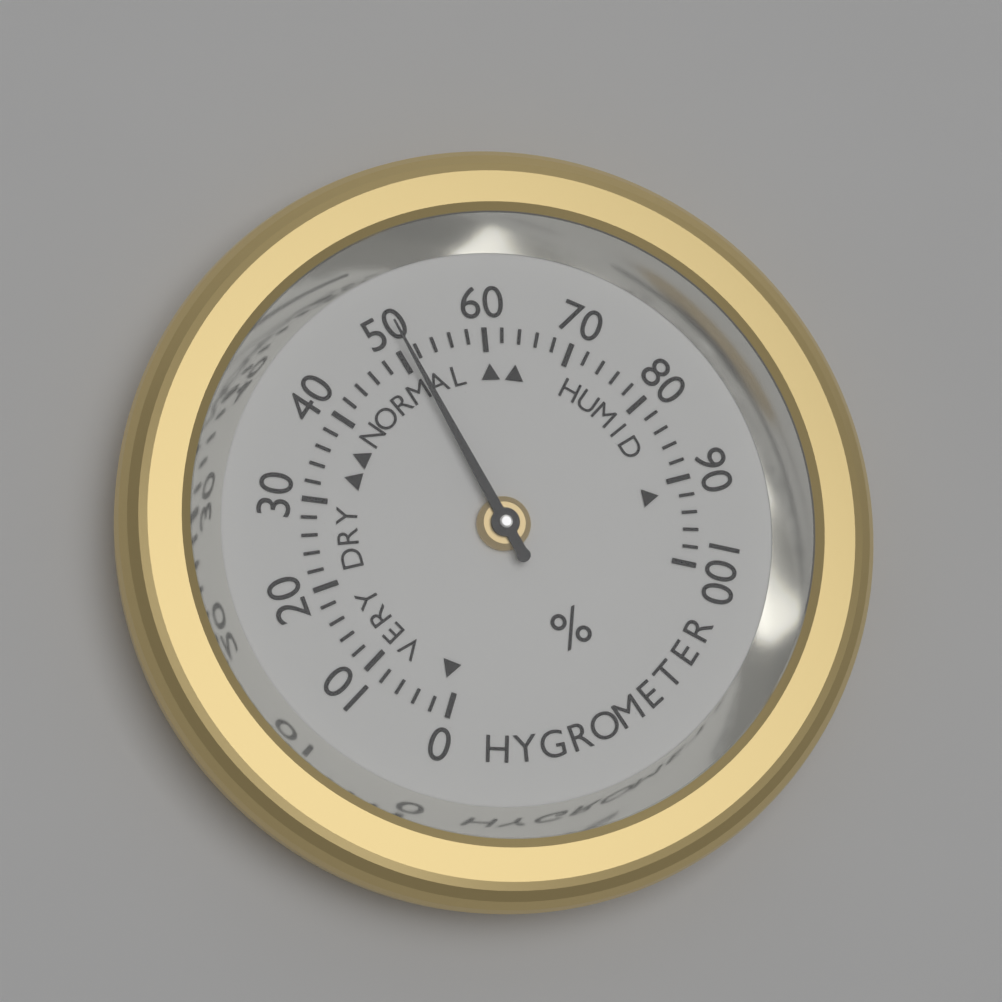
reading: 51 %
